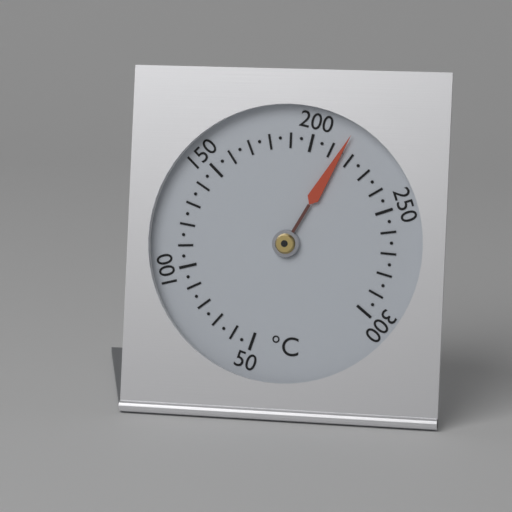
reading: 215 °C
